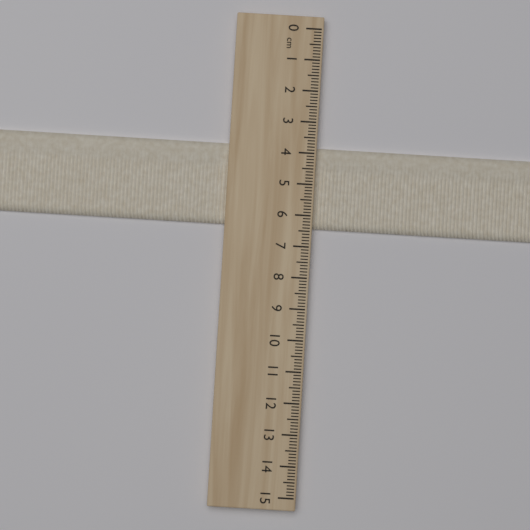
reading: 6.4 cm
